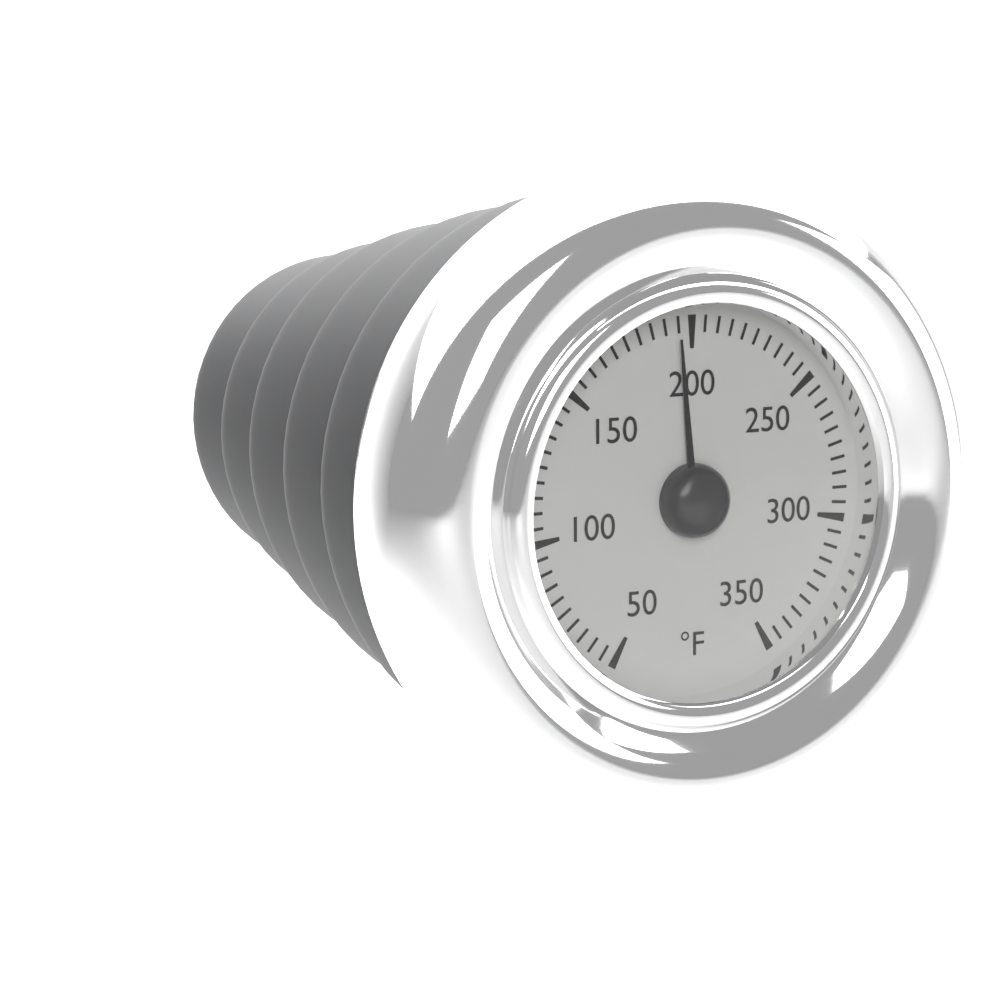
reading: 195 °F
